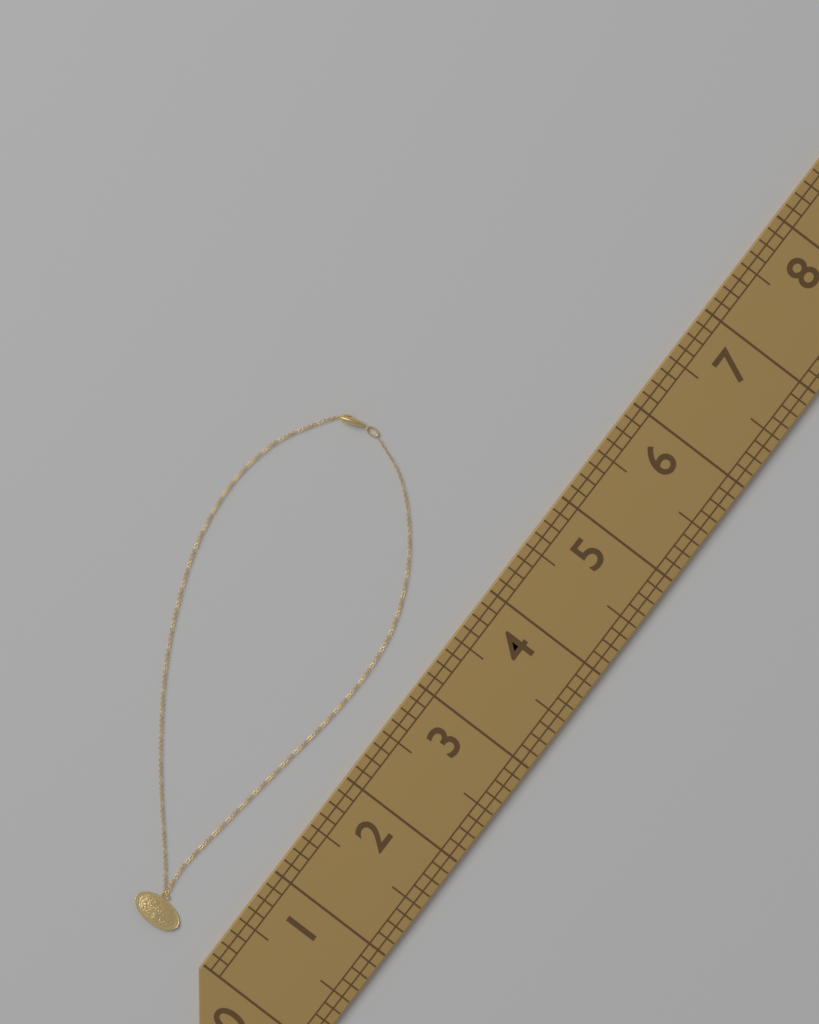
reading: 4.500 (no unit)
